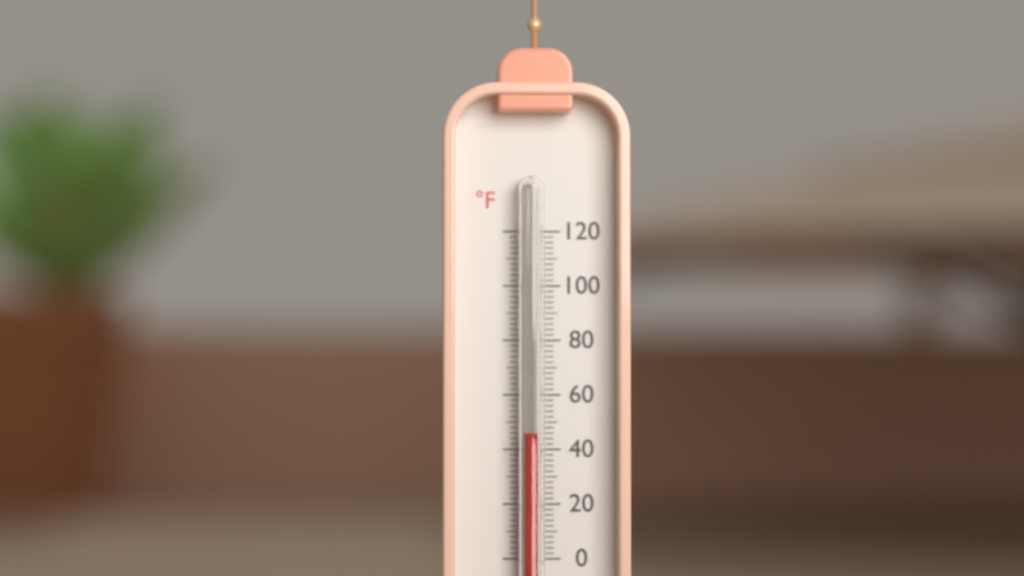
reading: 46 °F
